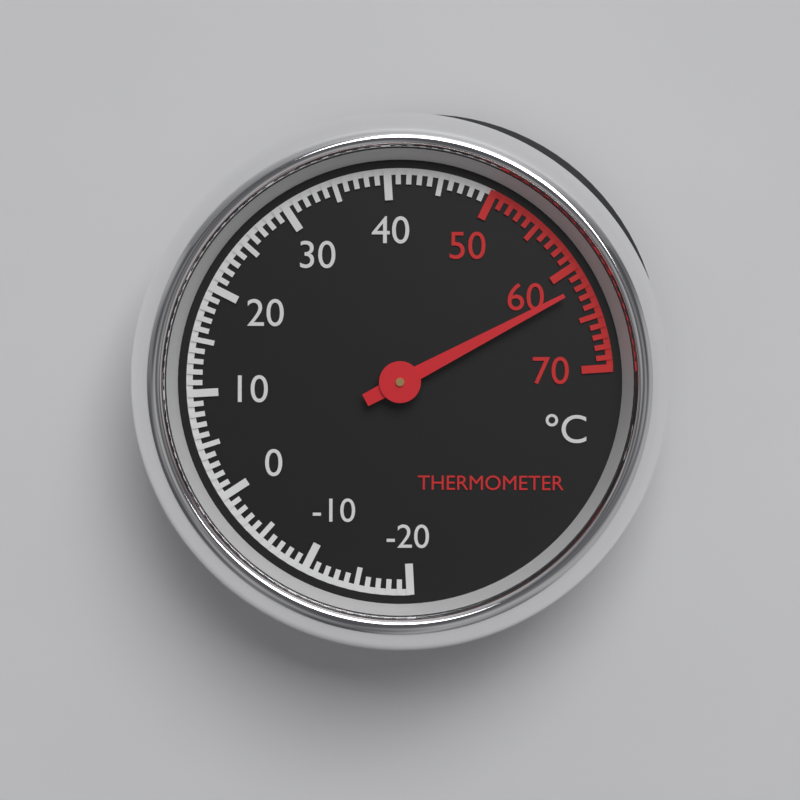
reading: 62 °C
